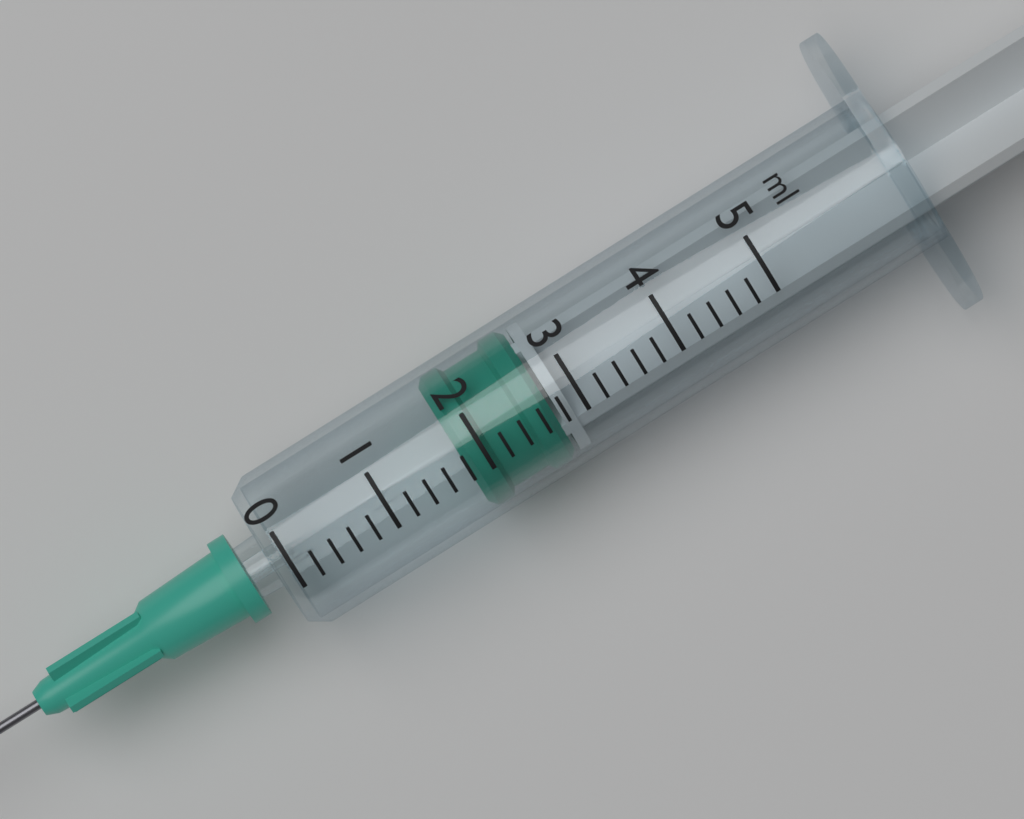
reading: 1.8 ml
